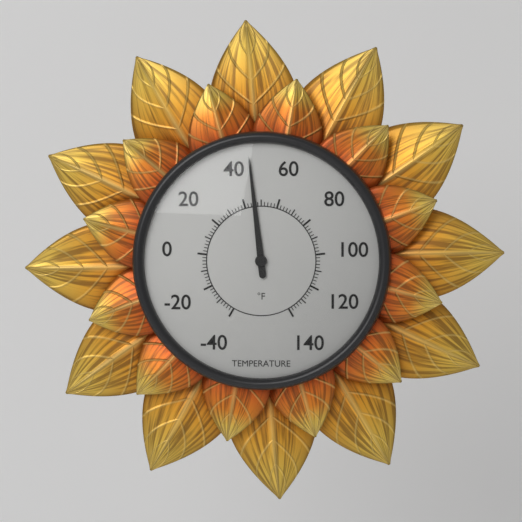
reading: 46 °F
